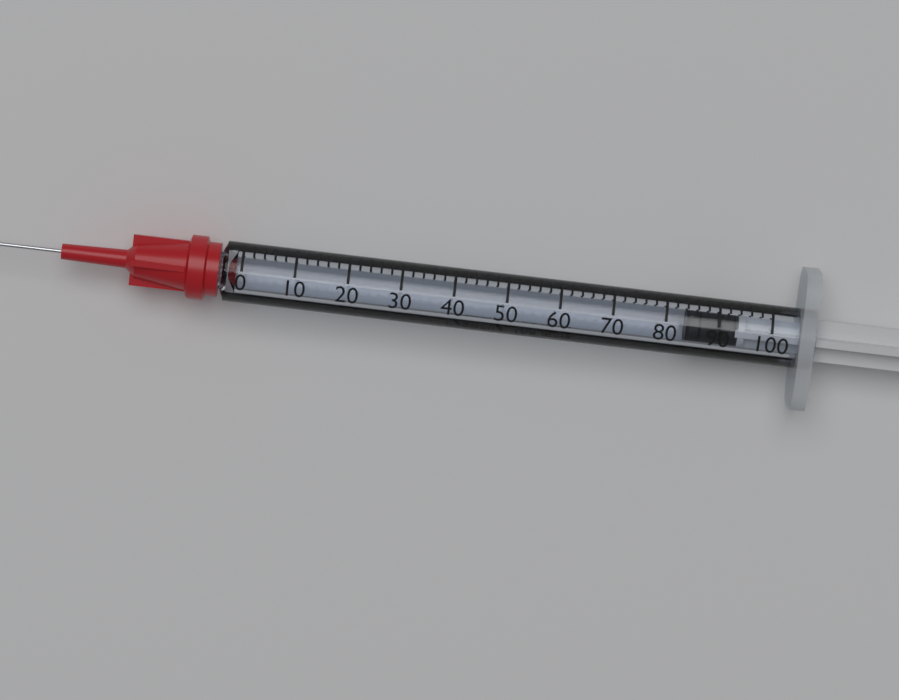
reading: 84 units
